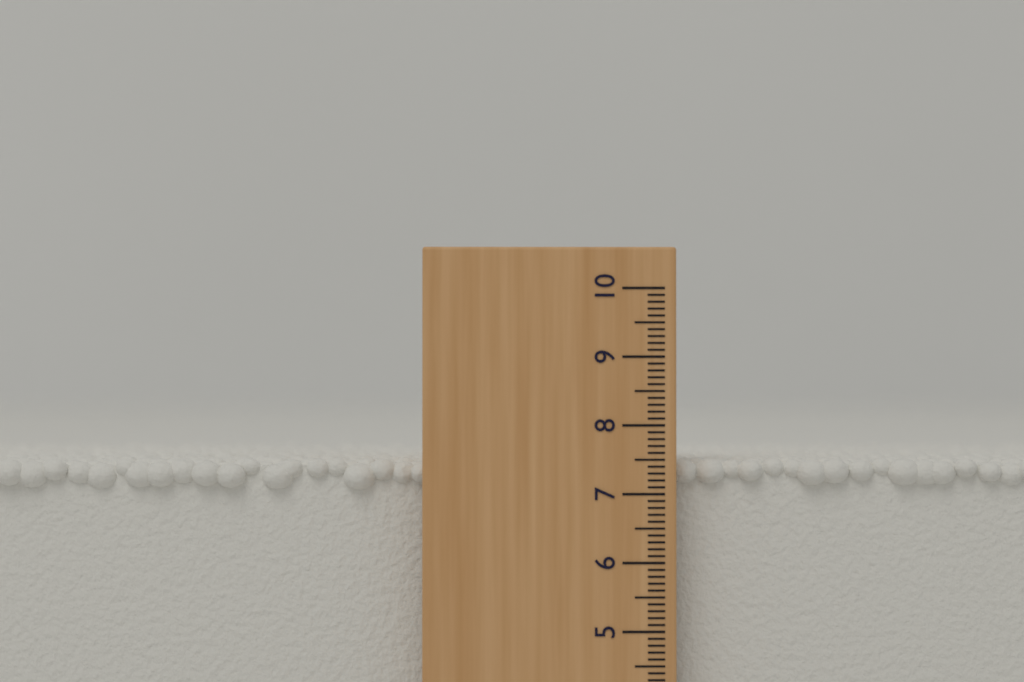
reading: 7.5 (no unit)
